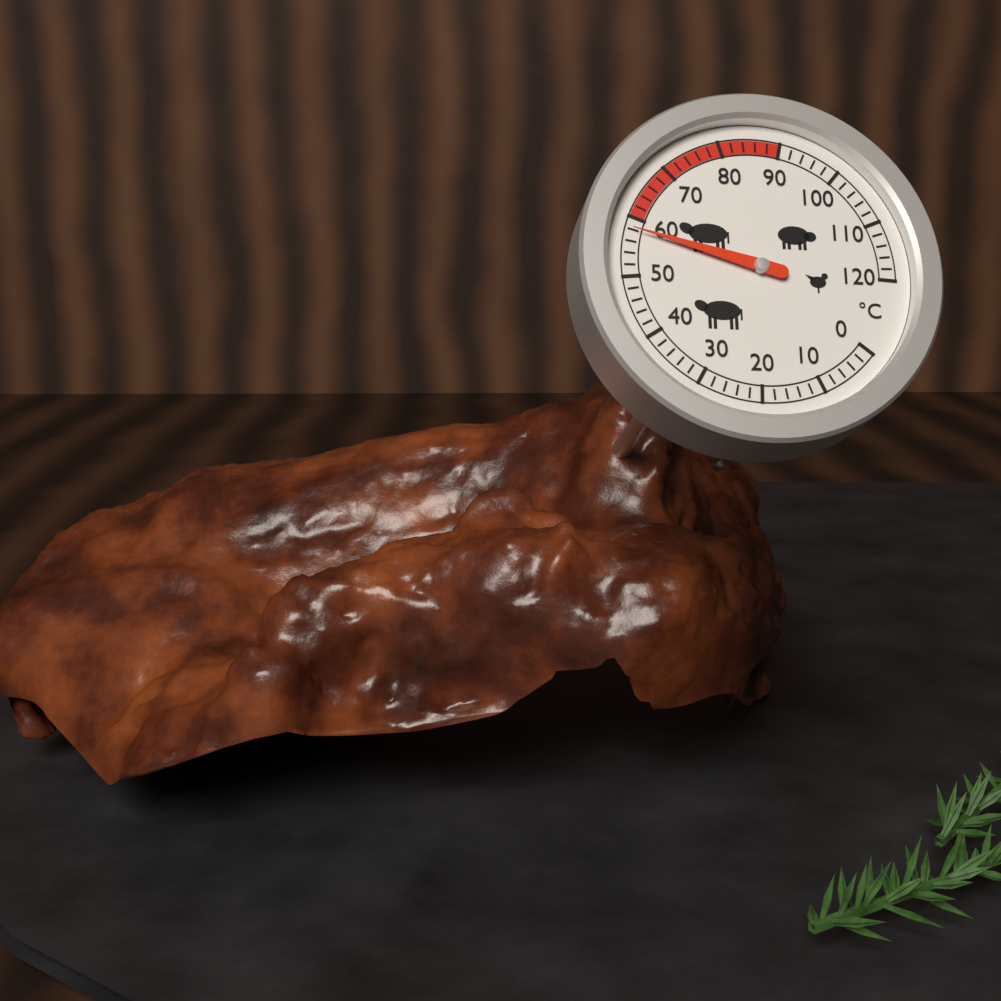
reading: 58 °C
